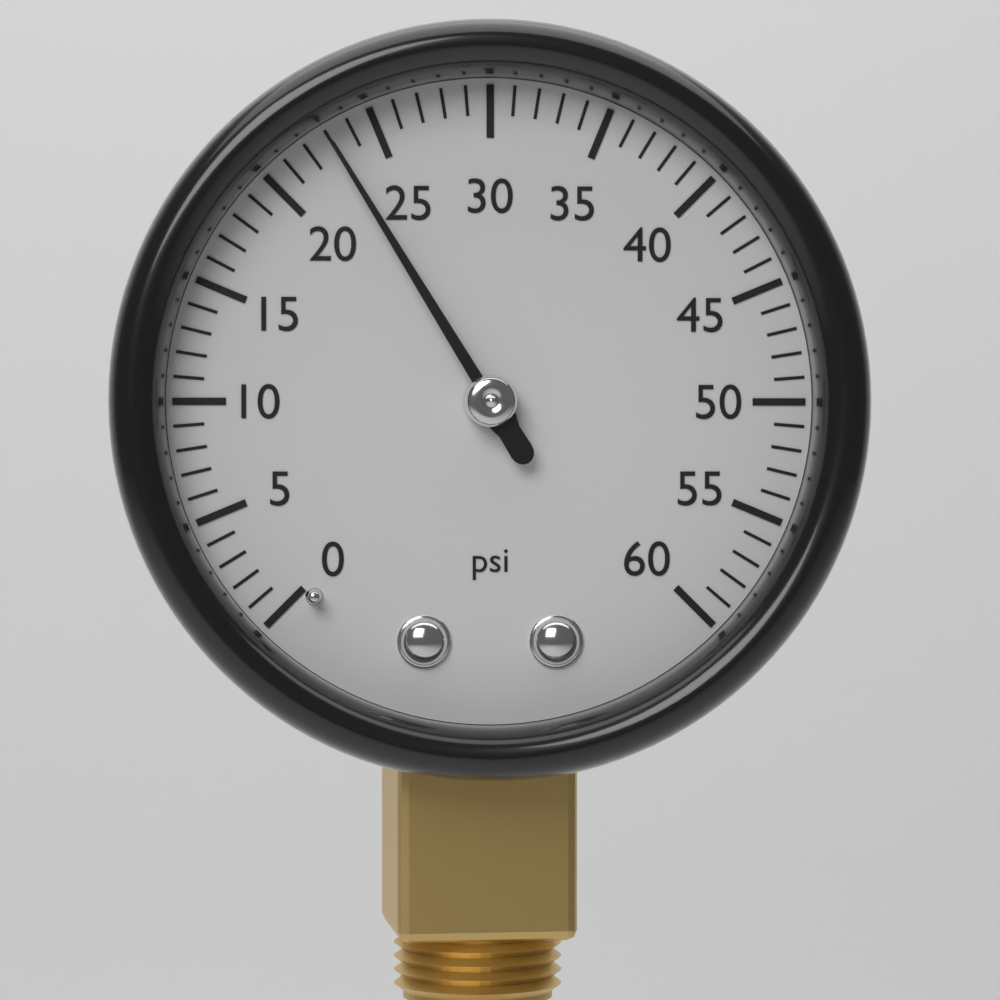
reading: 23 psi
